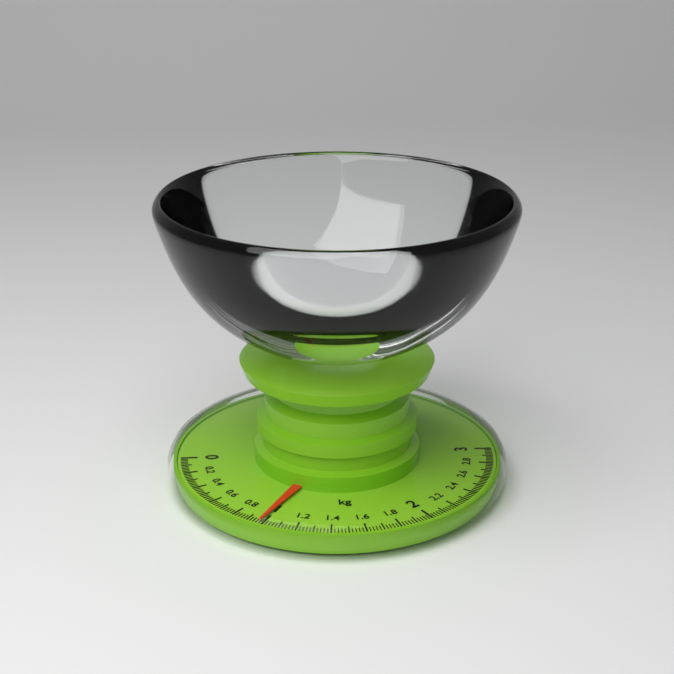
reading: 0.98 kg
